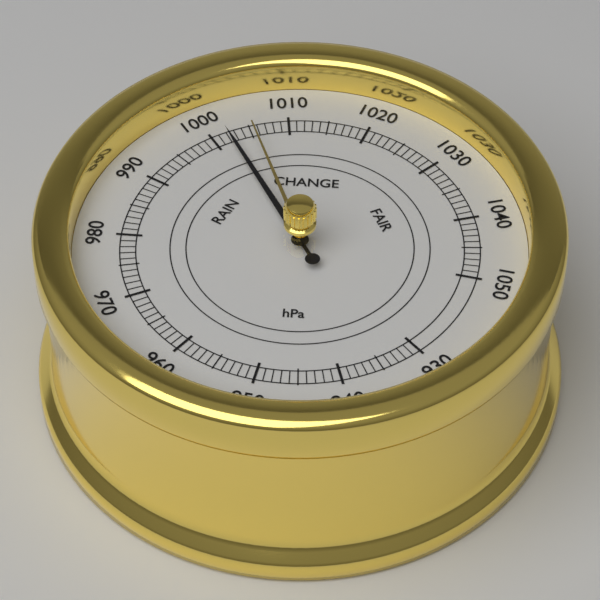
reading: 1002 hPa
